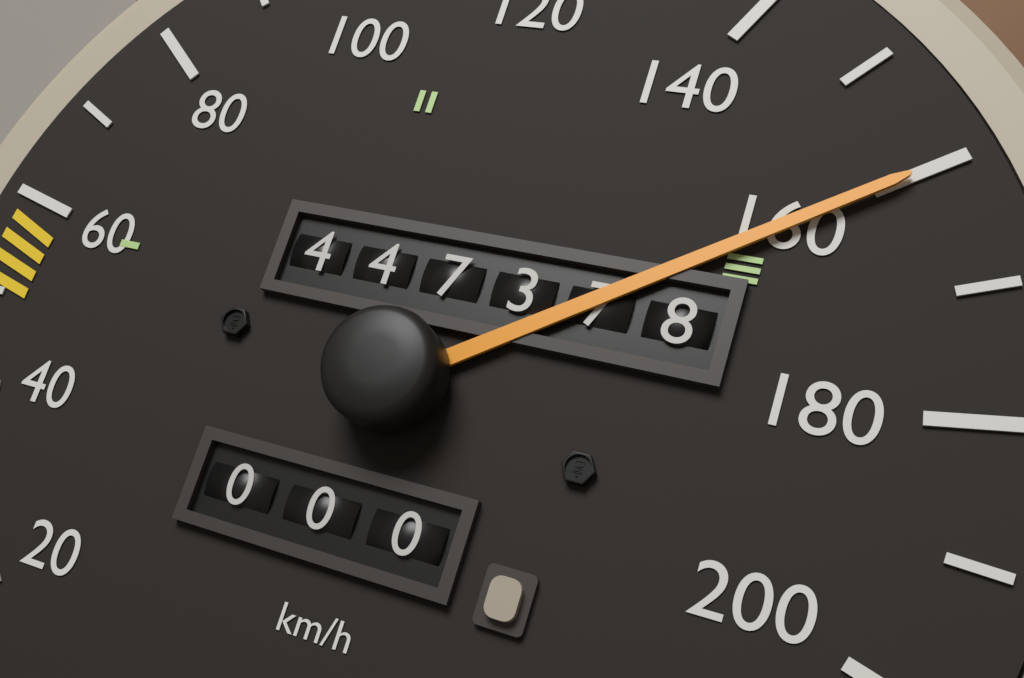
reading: 160 km/h
